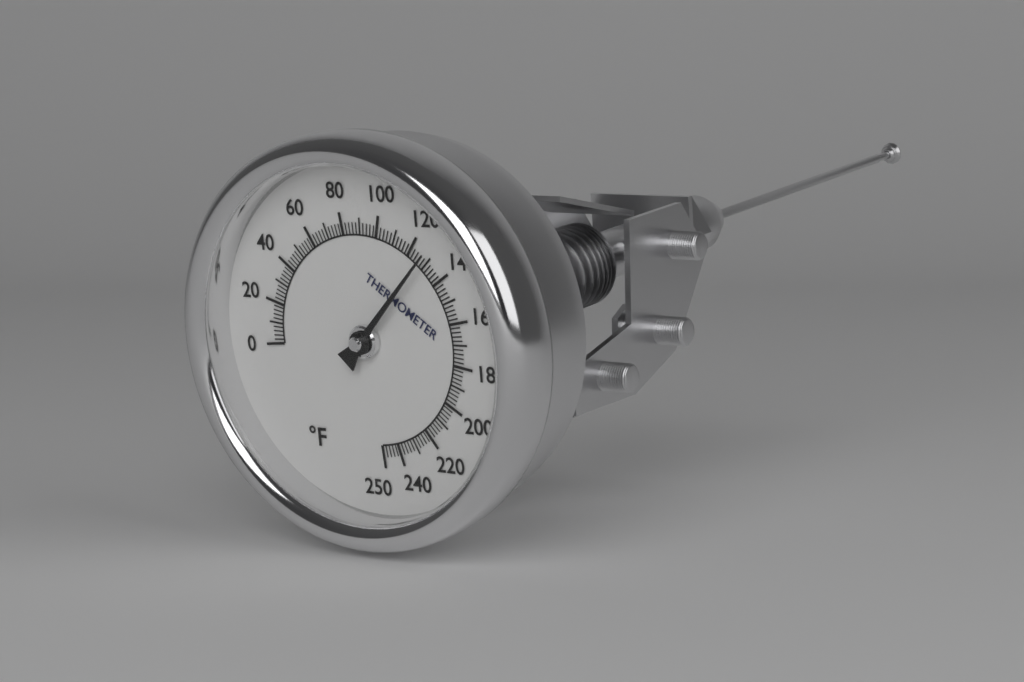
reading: 128 °F
